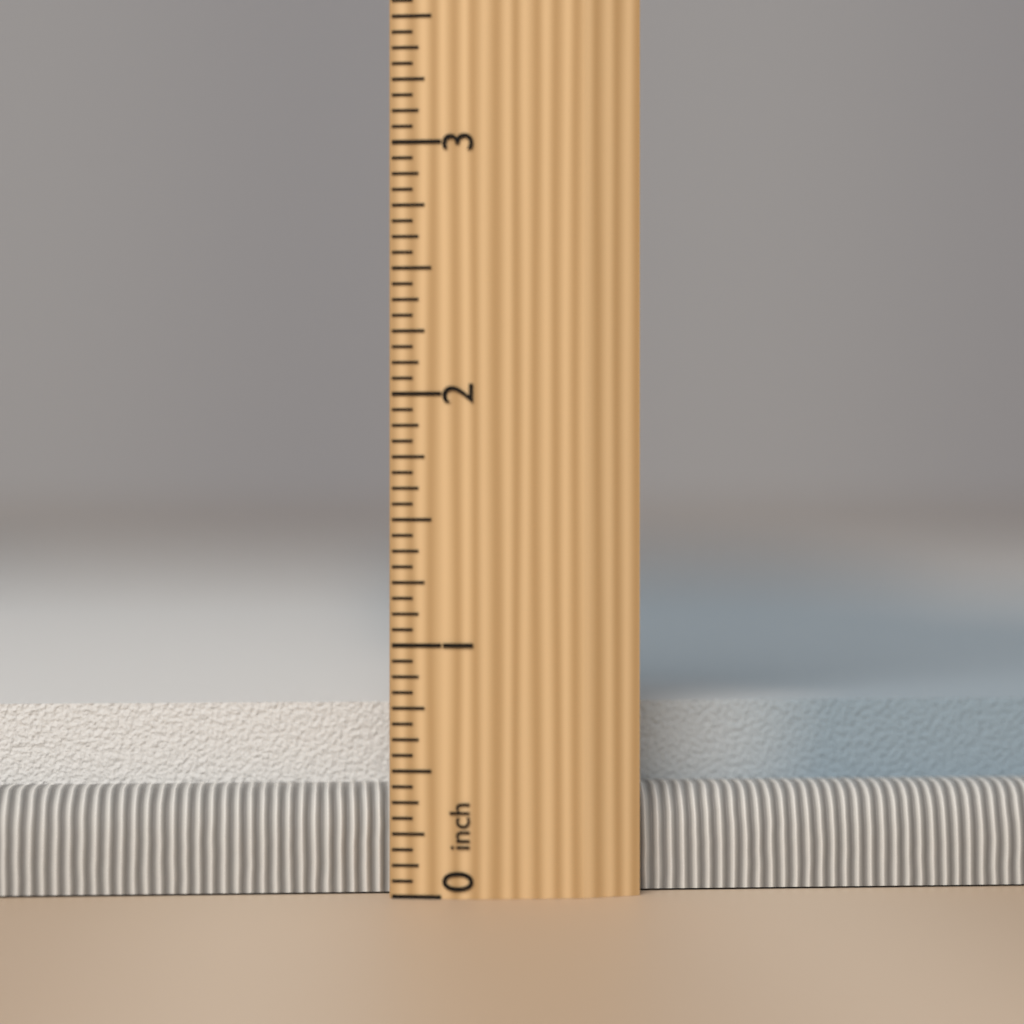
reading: 0.7500 inch
